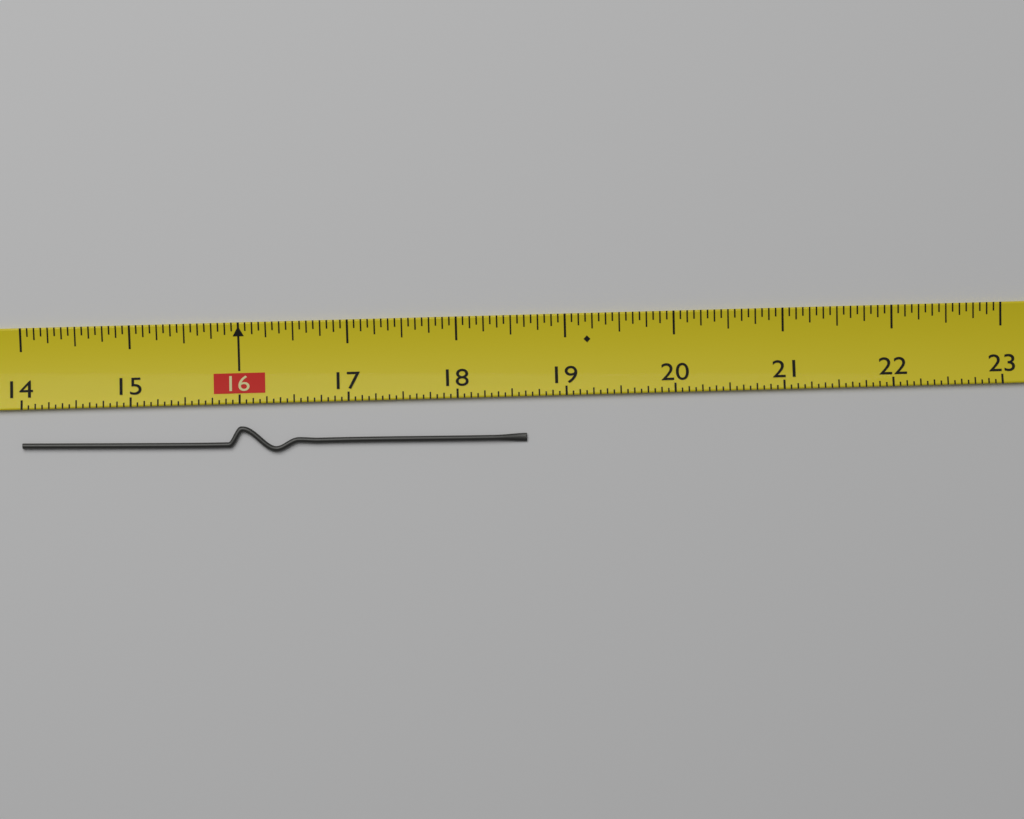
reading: 18.6250 (no unit)
